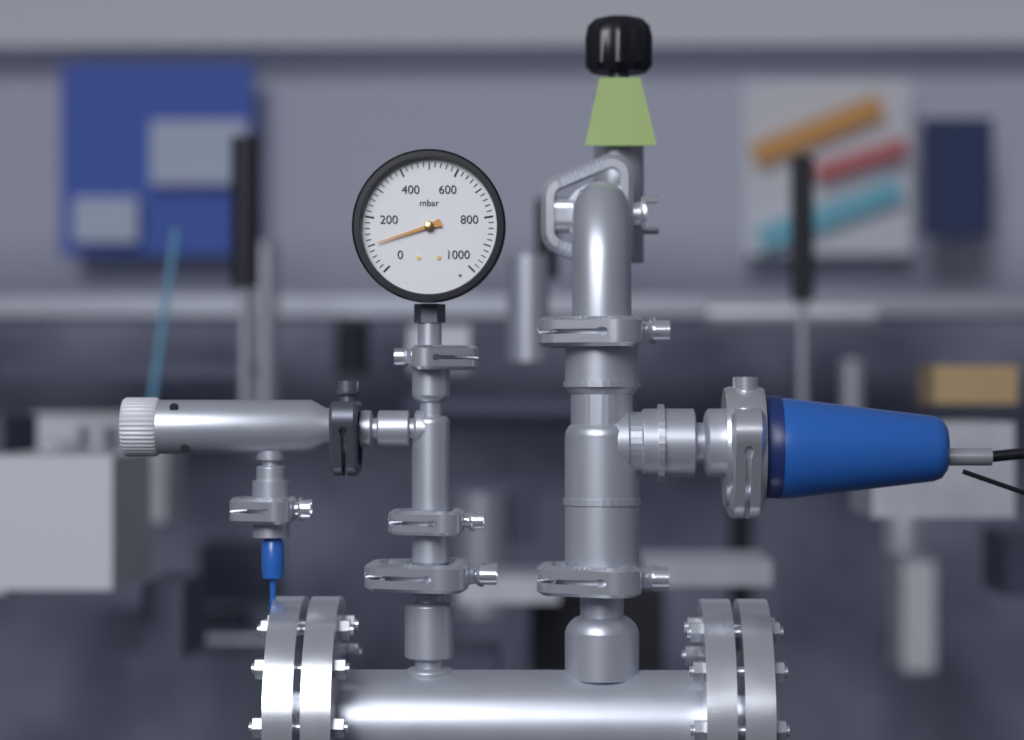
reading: 100 mbar
